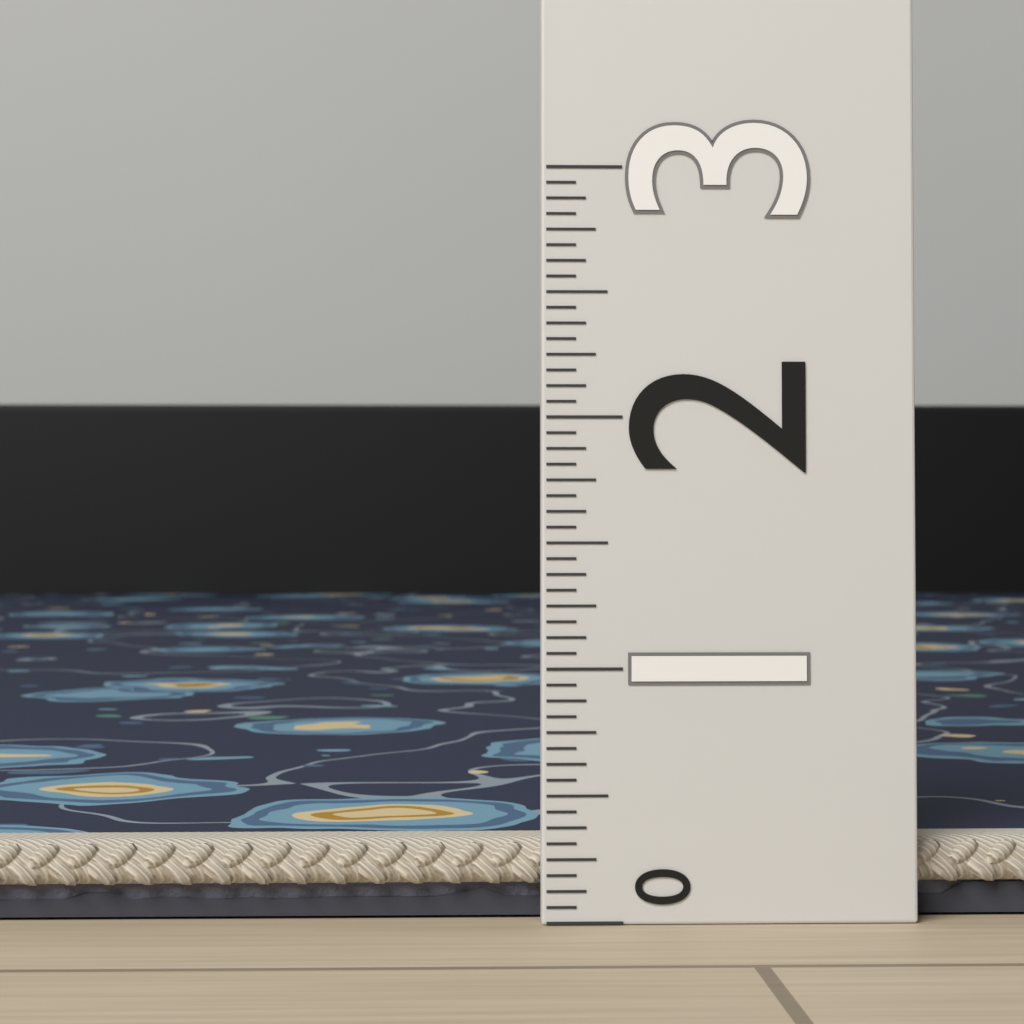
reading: 0.3125 (no unit)
